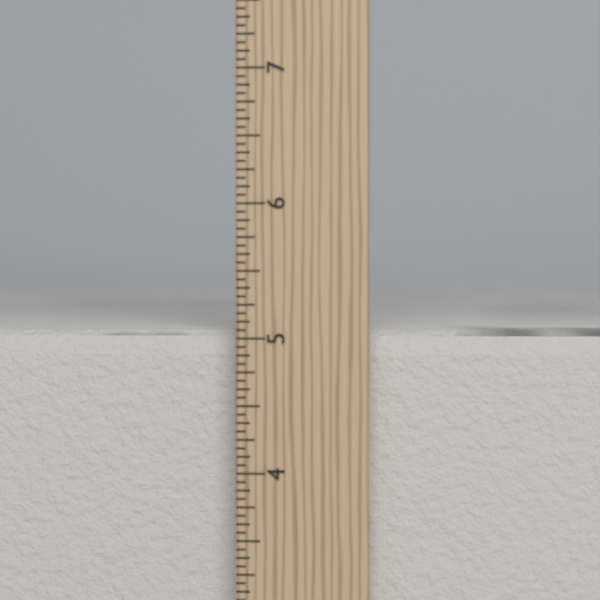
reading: 5.0625 in
